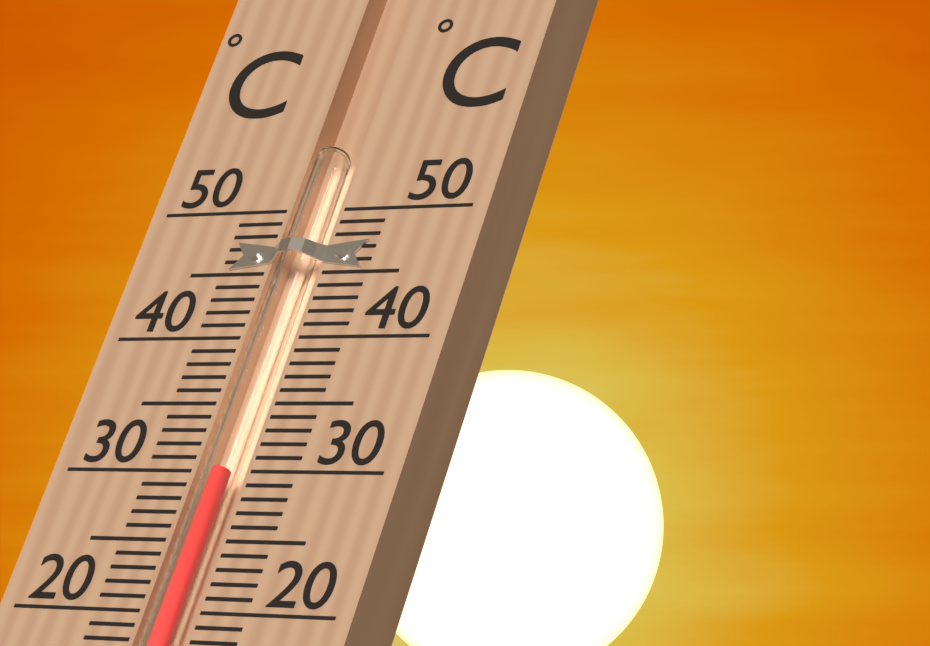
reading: 30 °C
